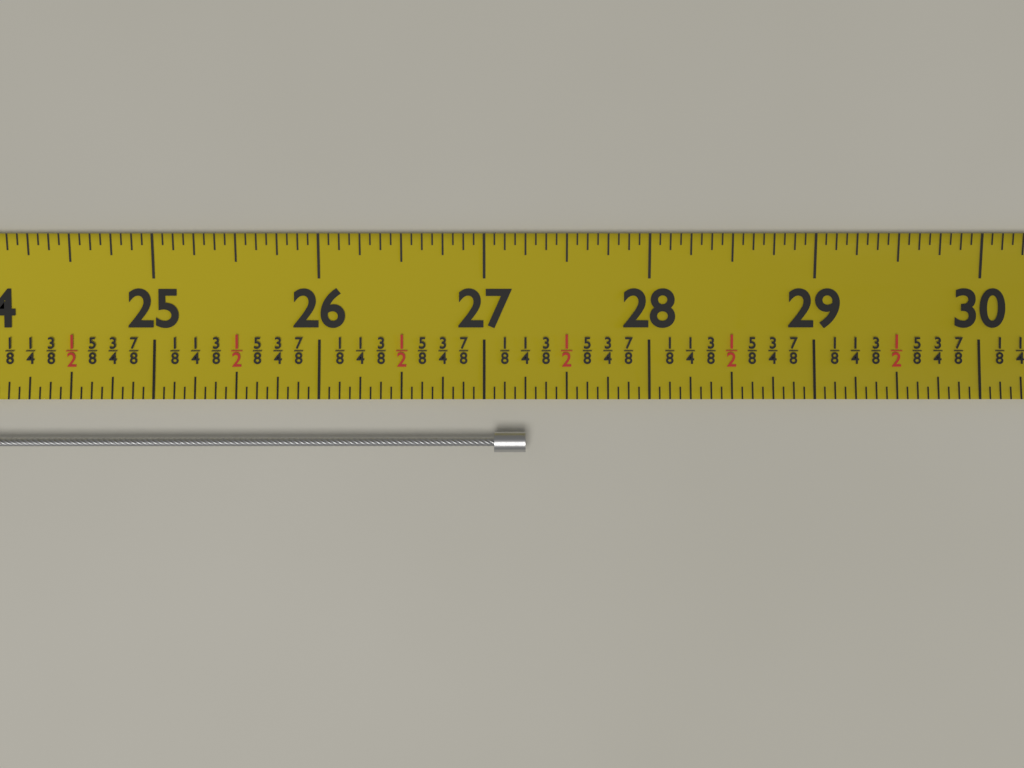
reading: 27.2500 (no unit)
